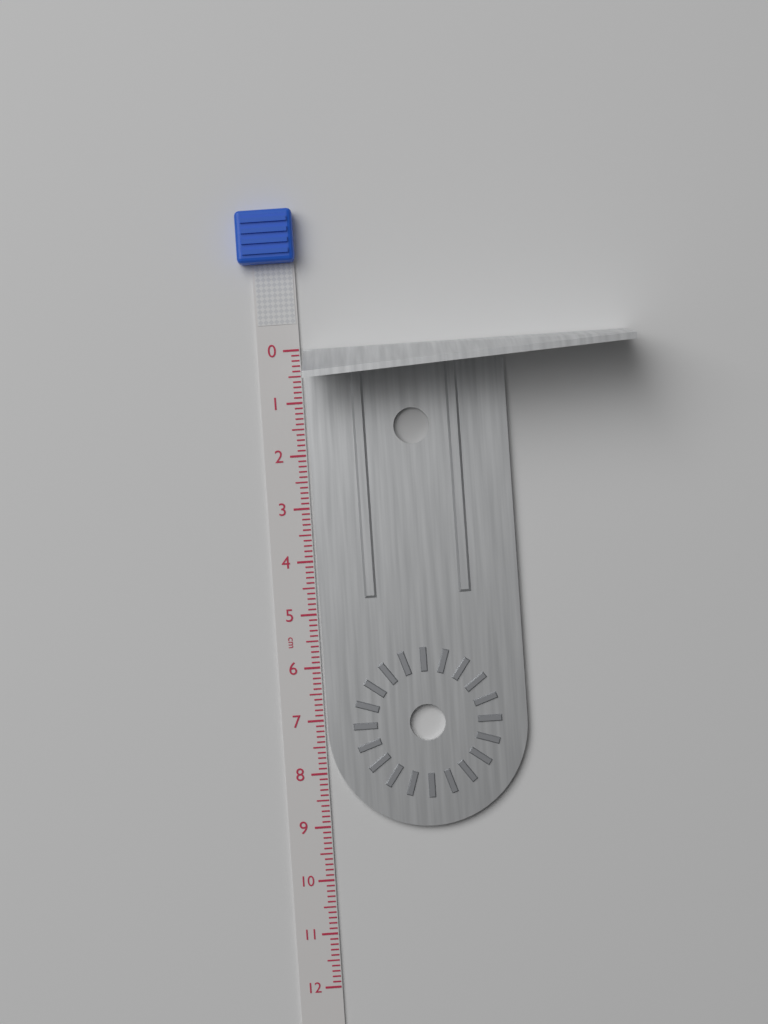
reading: 9.1 cm
